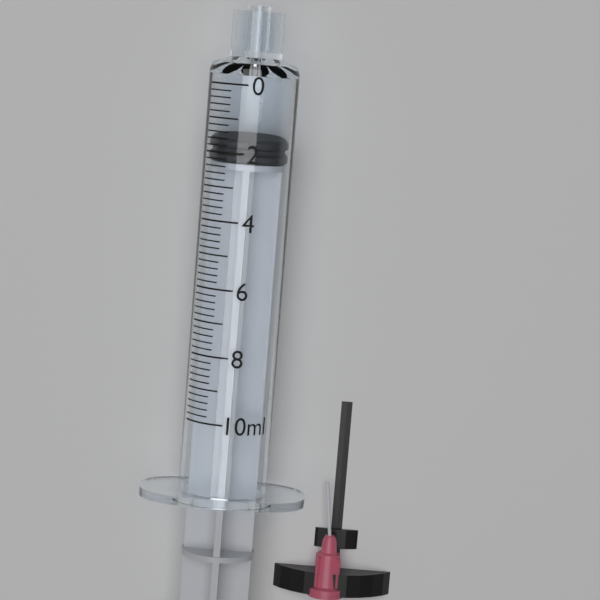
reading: 1.6 ml
